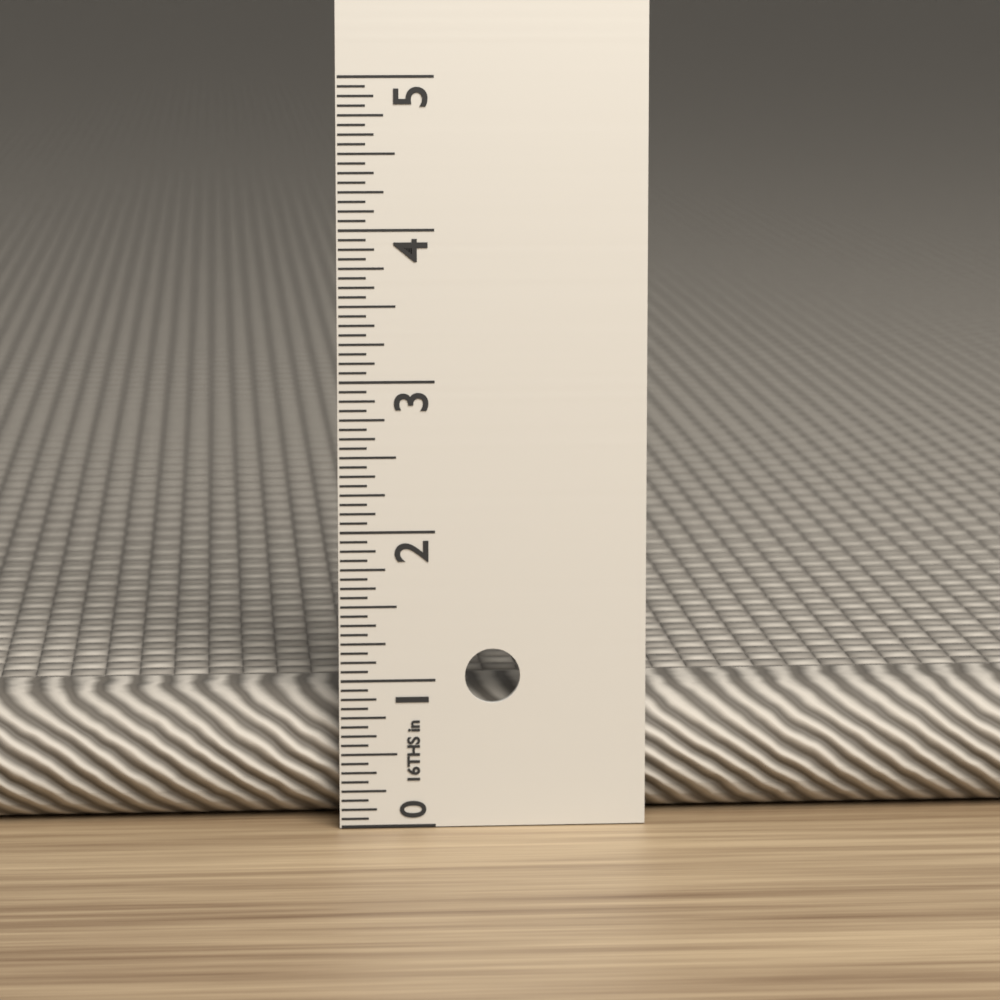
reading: 0.8750 in
